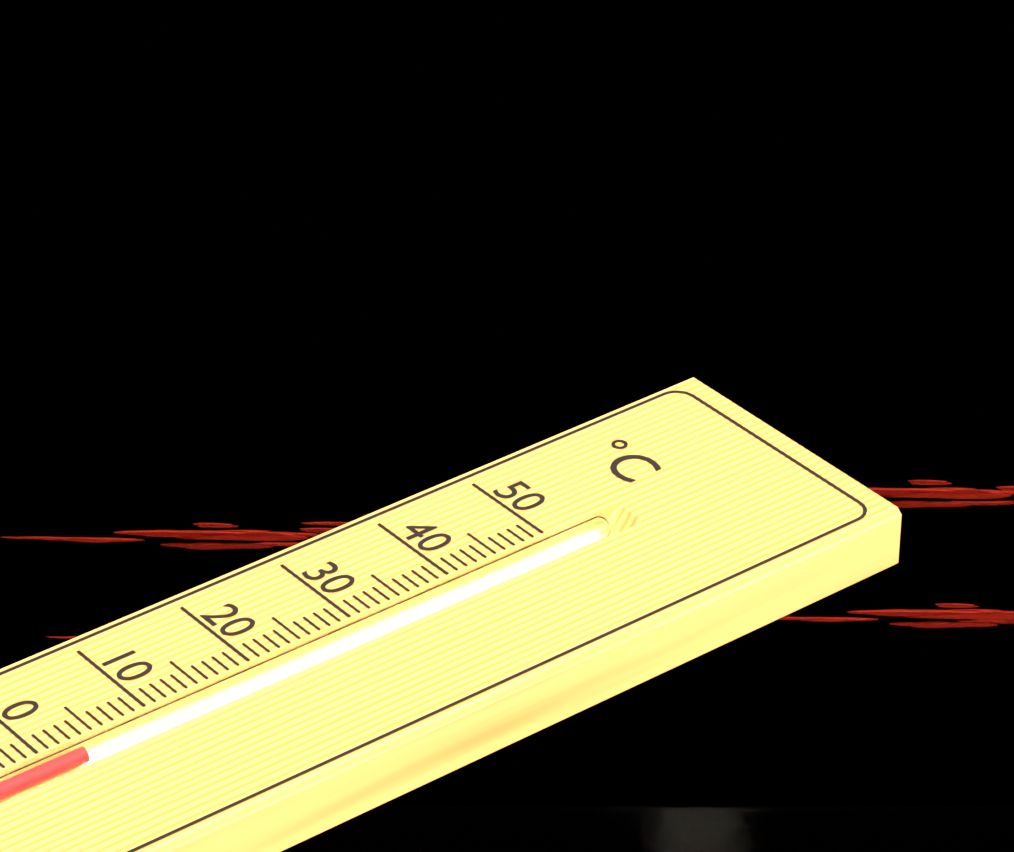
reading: 3 °C
